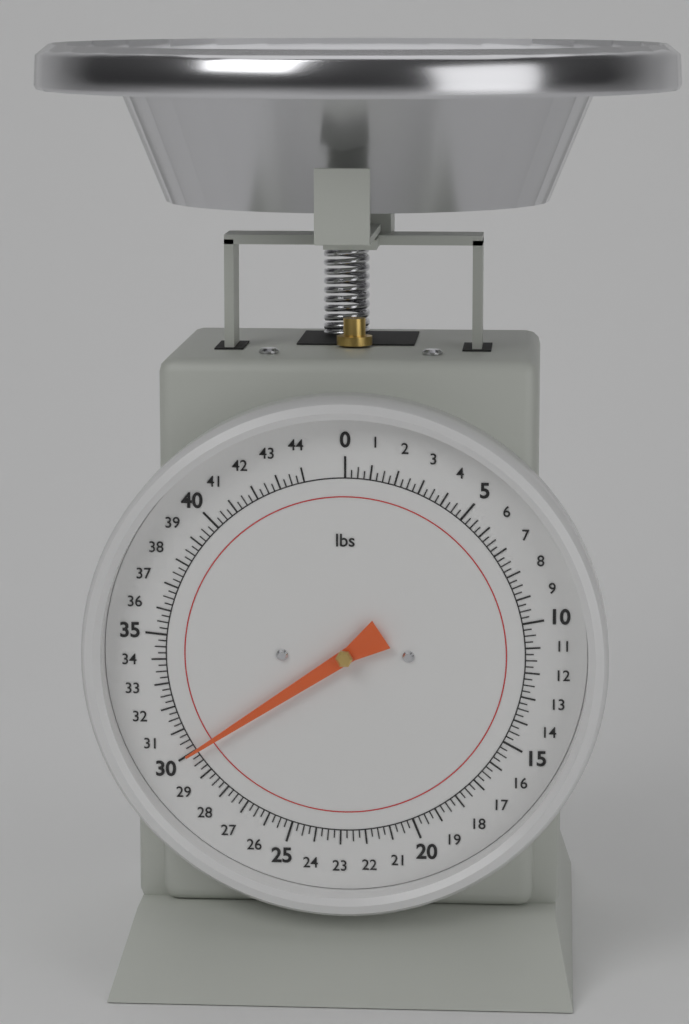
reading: 30.00 lbs
